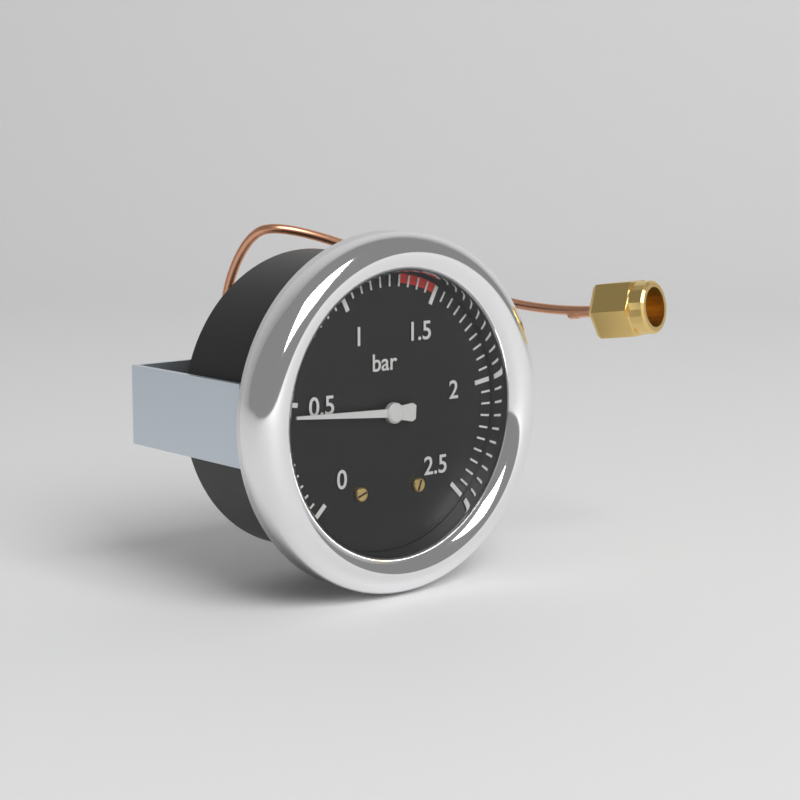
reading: 0.45 bar
